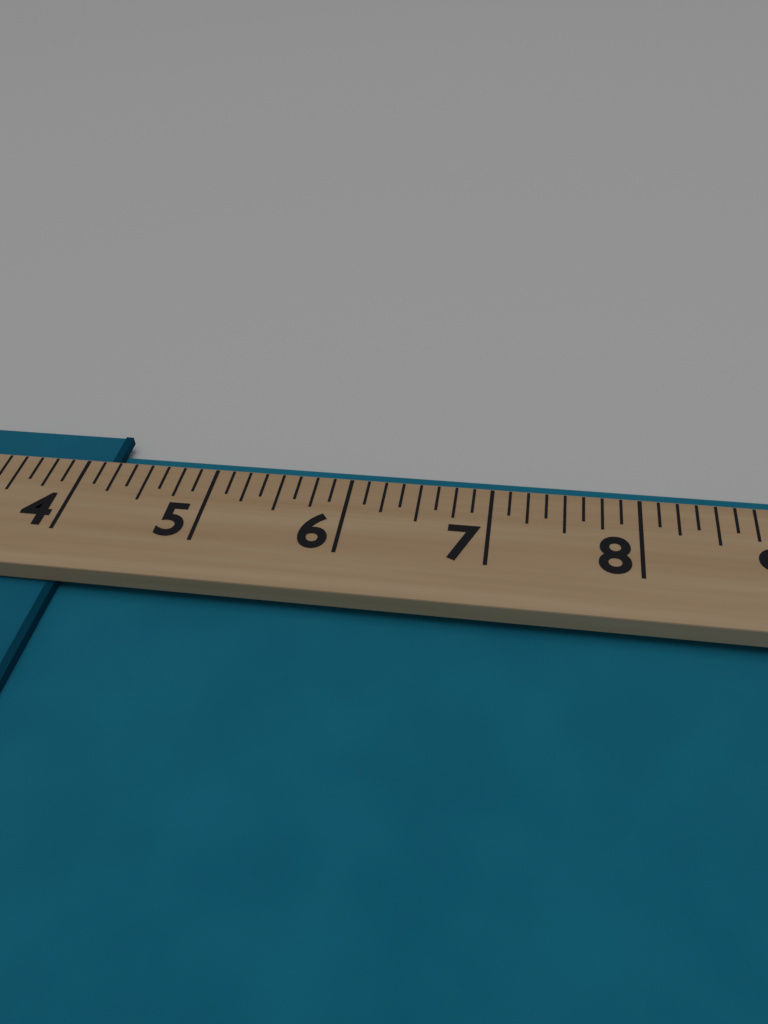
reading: 4.125 (no unit)
